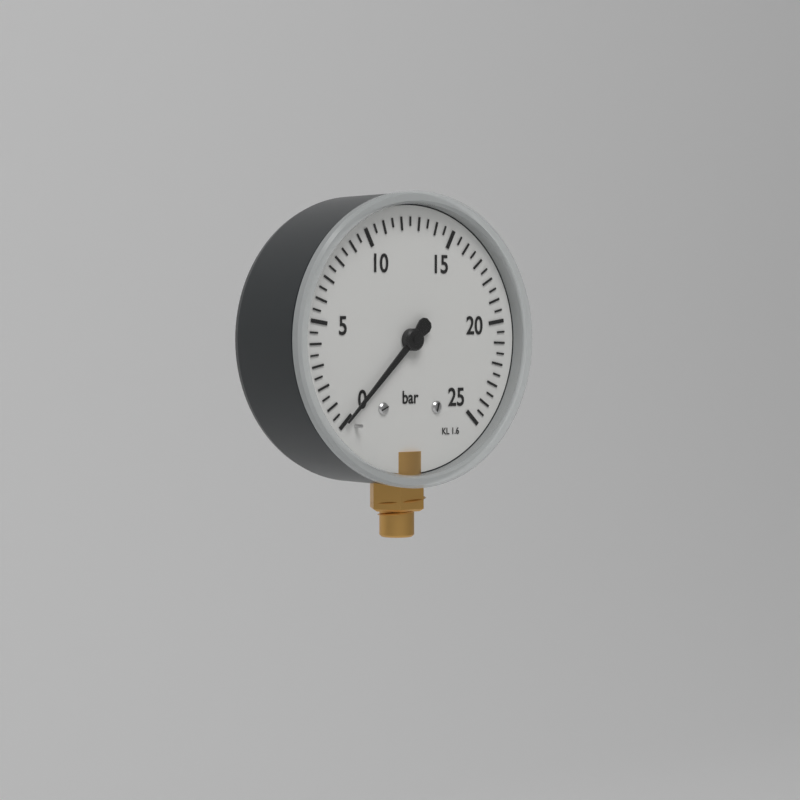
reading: 0.0 bar
